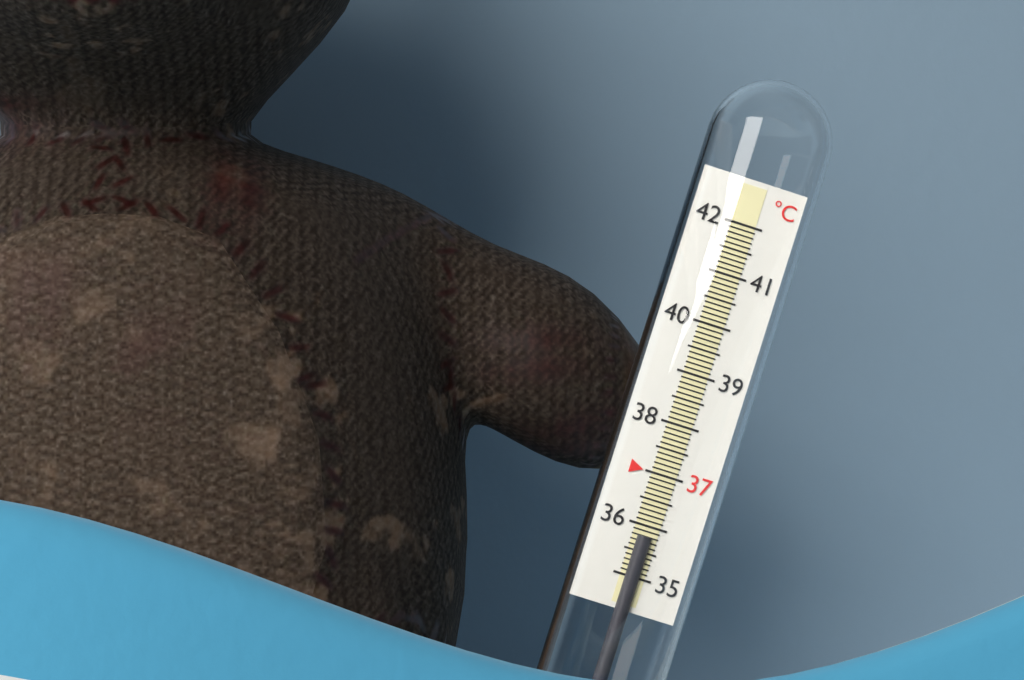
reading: 35.8 °C
